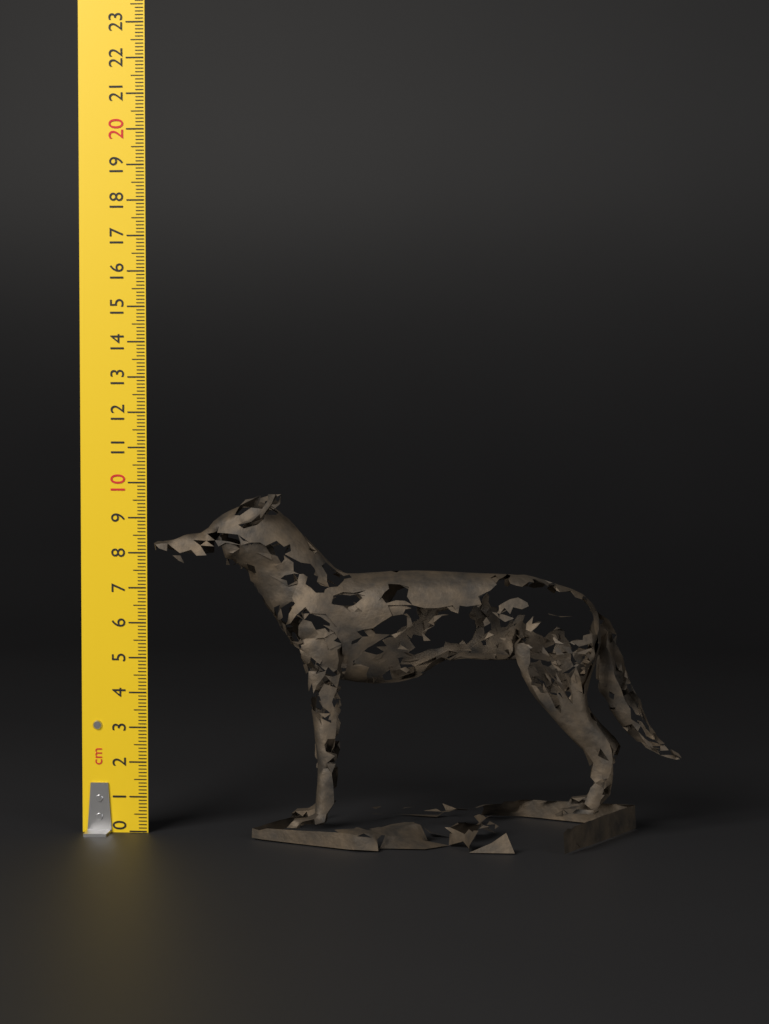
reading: 9.7 cm
